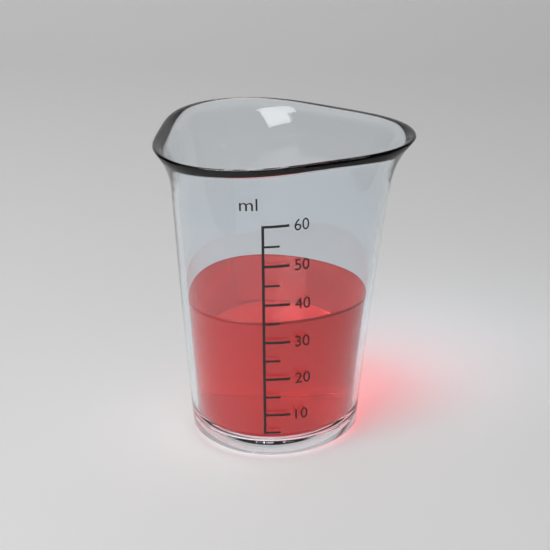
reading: 35 ml
